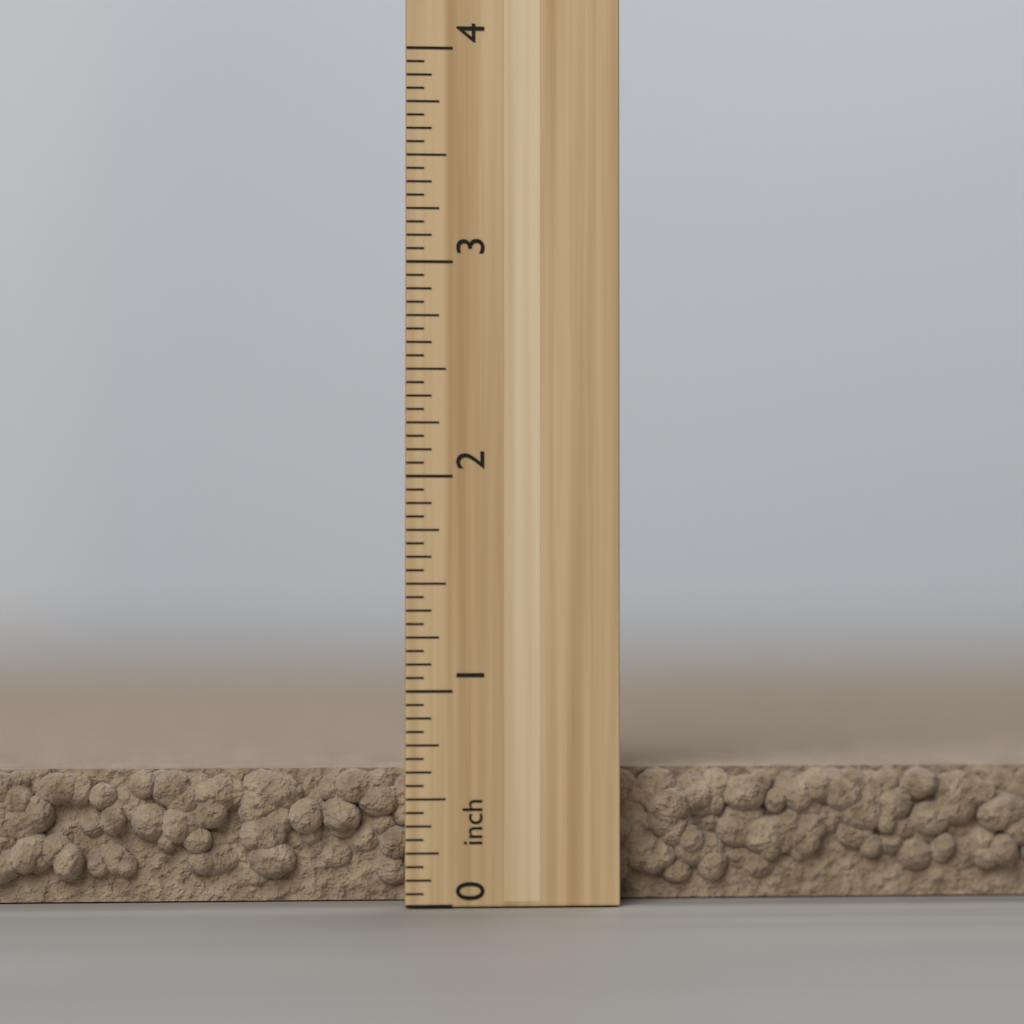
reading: 0.6250 inch
